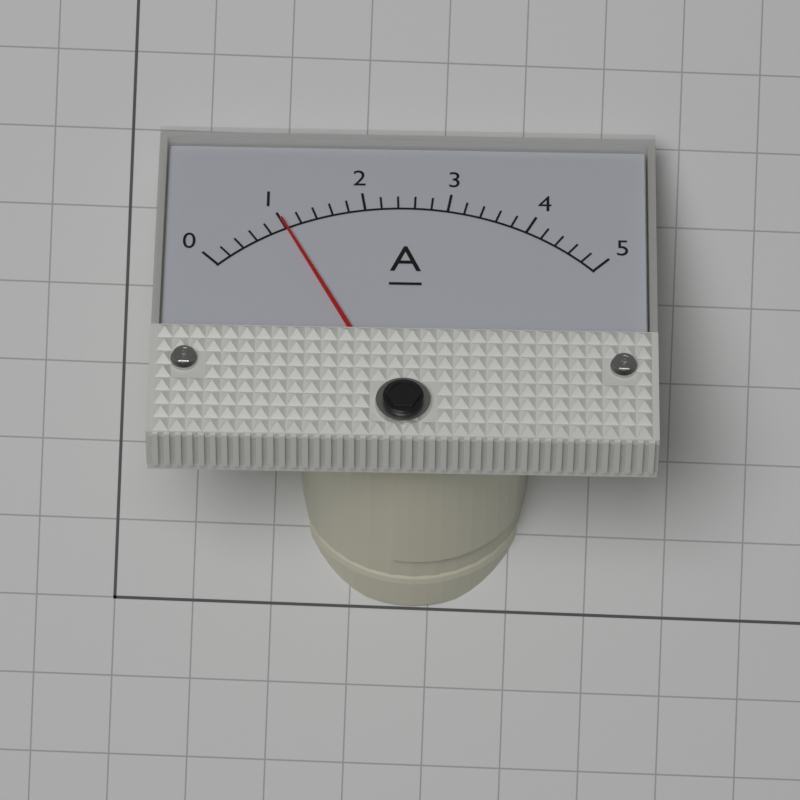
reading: 1.0 A
